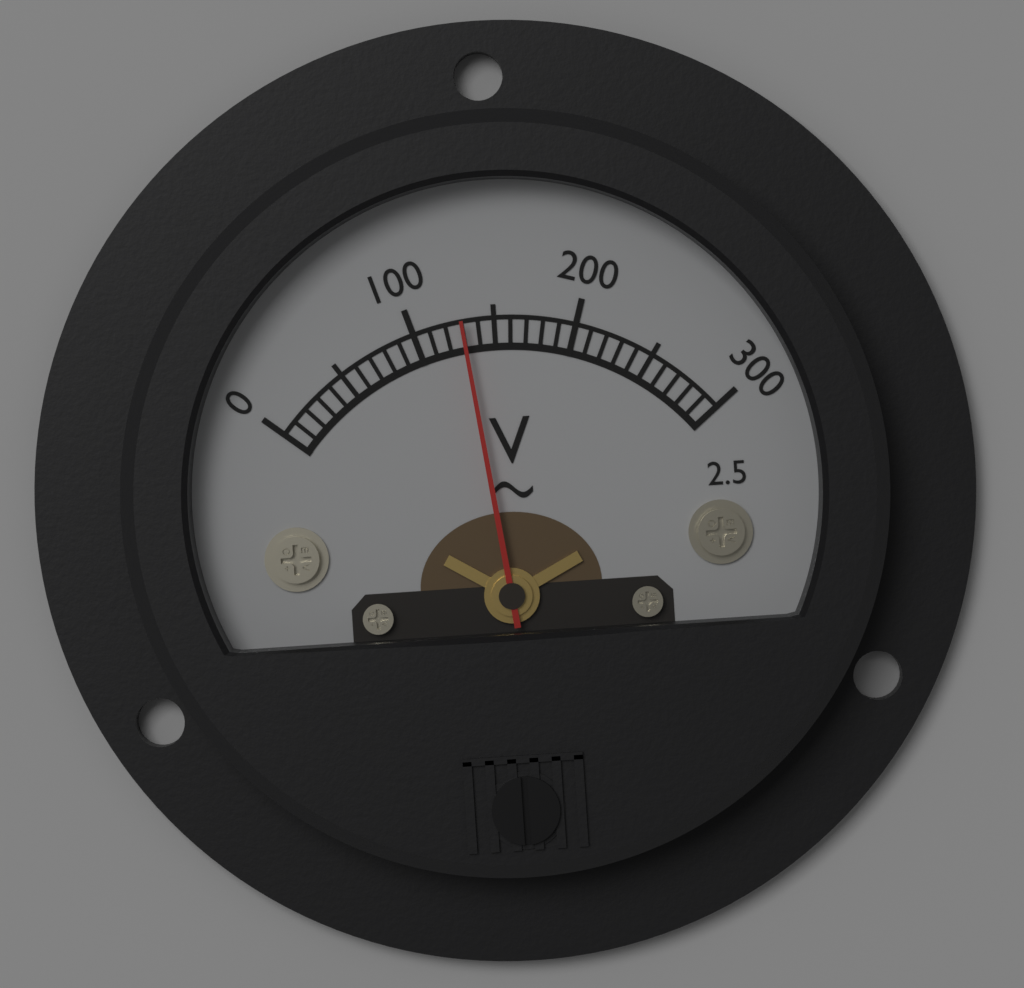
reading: 130 V
